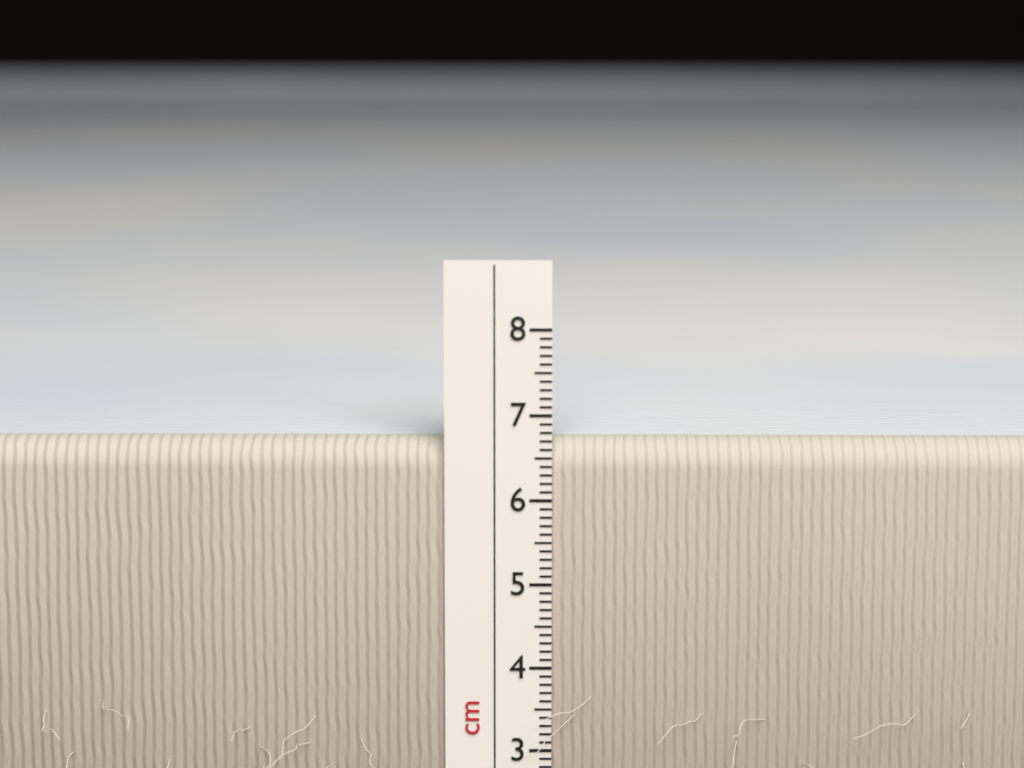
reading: 6.7 cm
